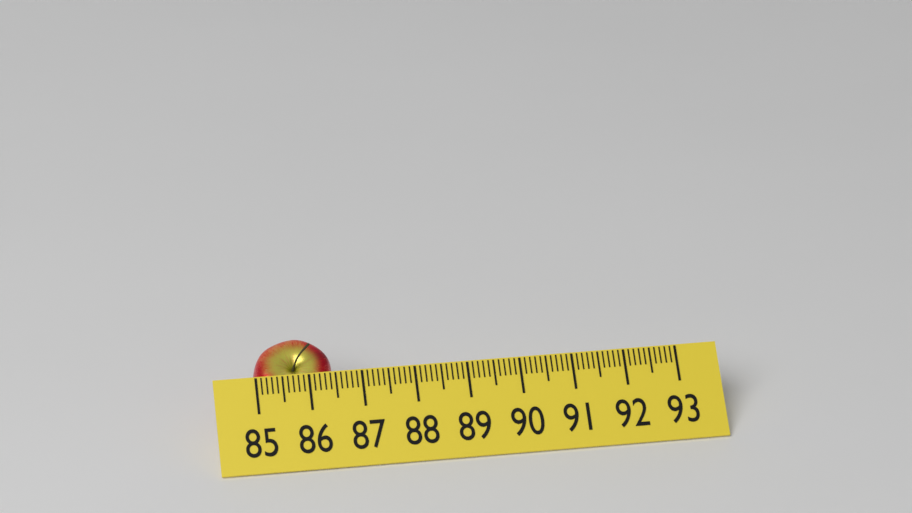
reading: 86.5 (no unit)
